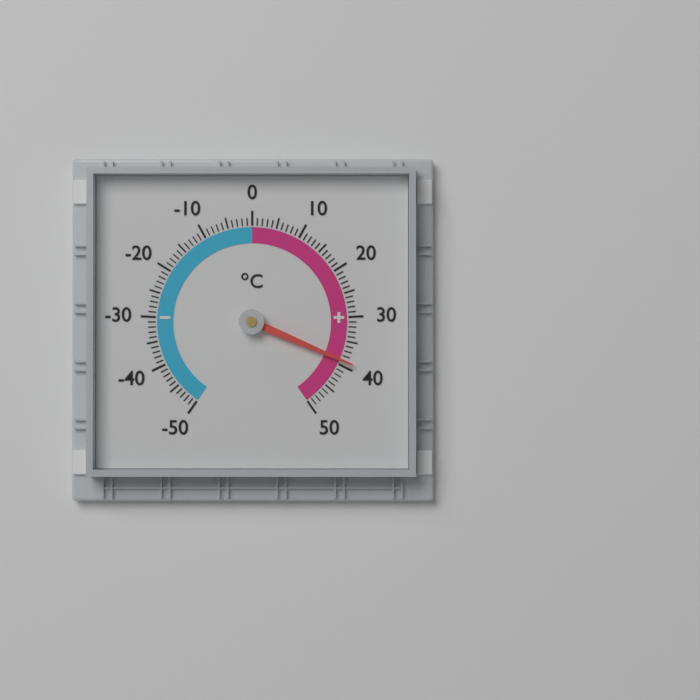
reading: 39 °C
